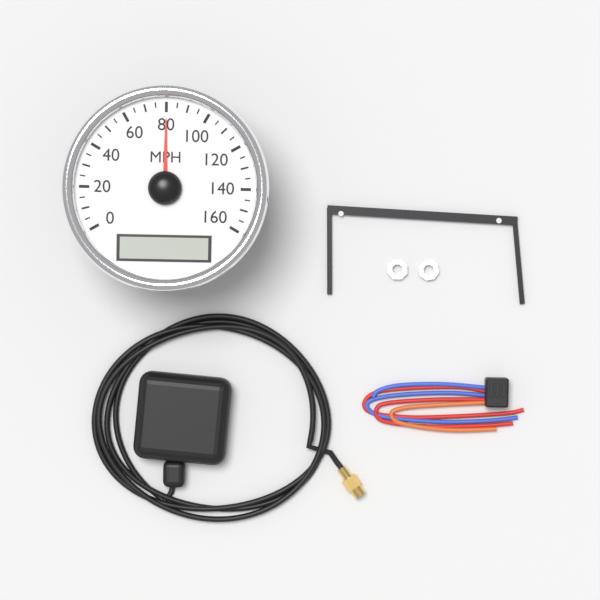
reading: 80 MPH
